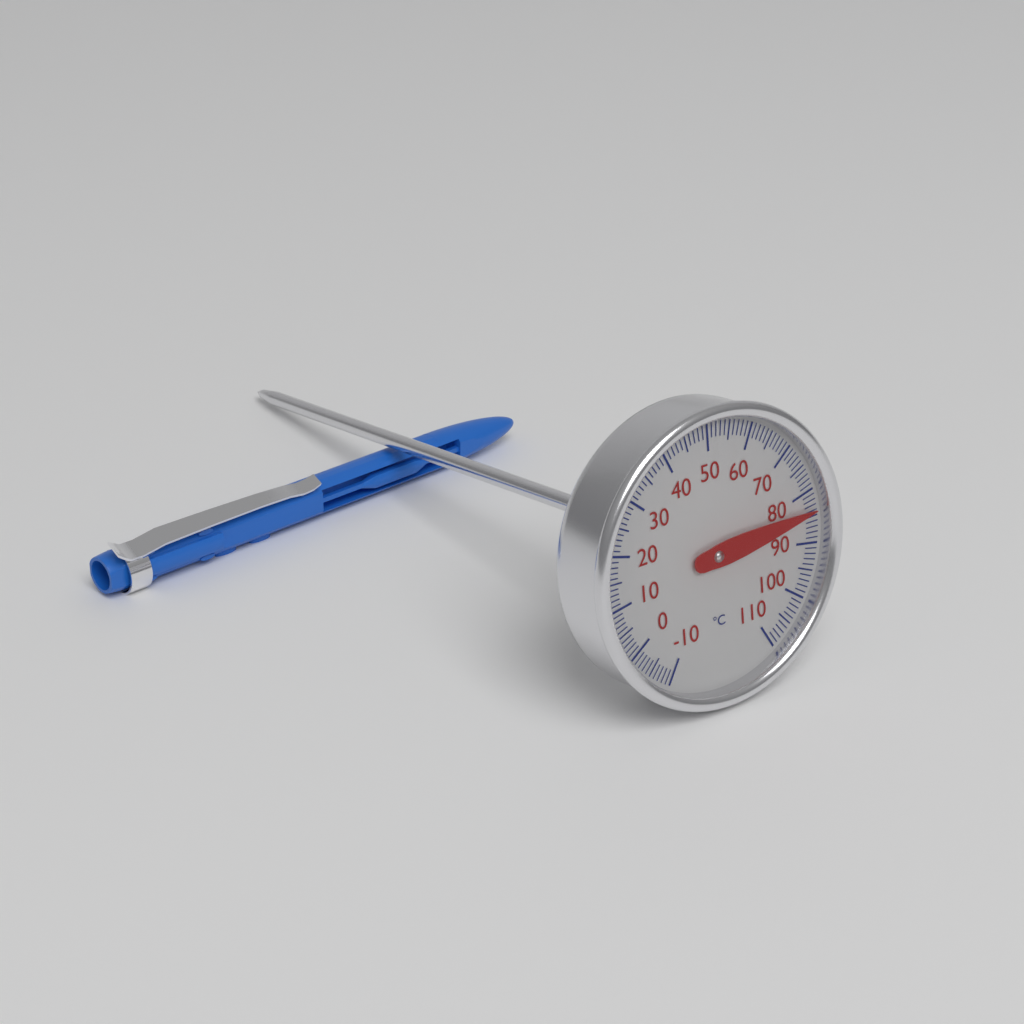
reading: 84 °C
